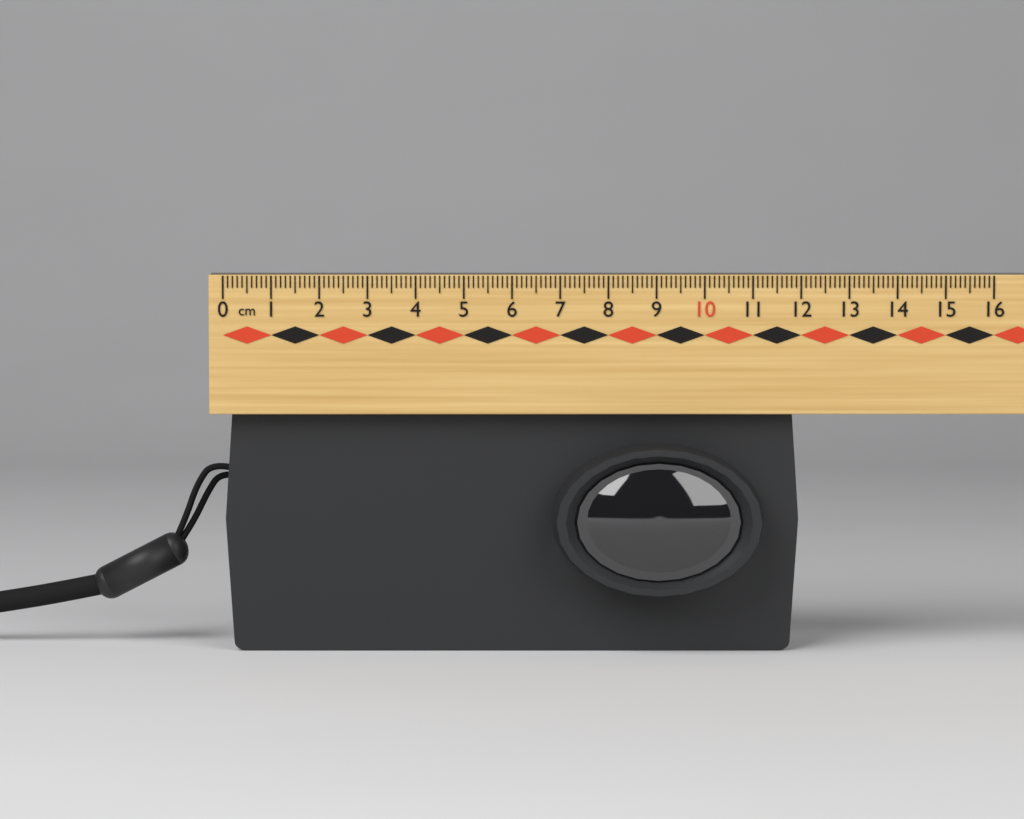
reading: 12.0 cm
